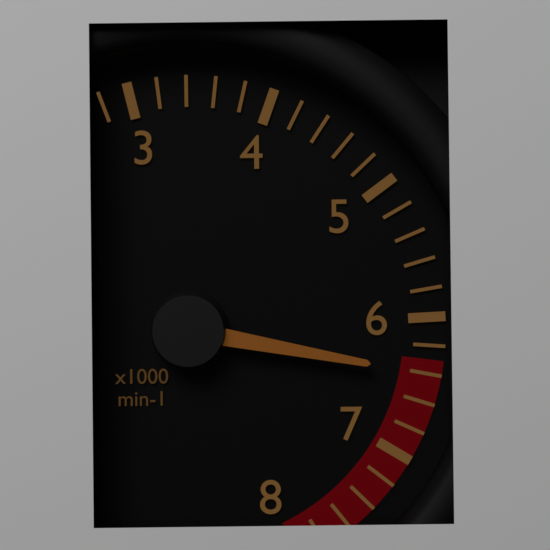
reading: 6400 min-1
